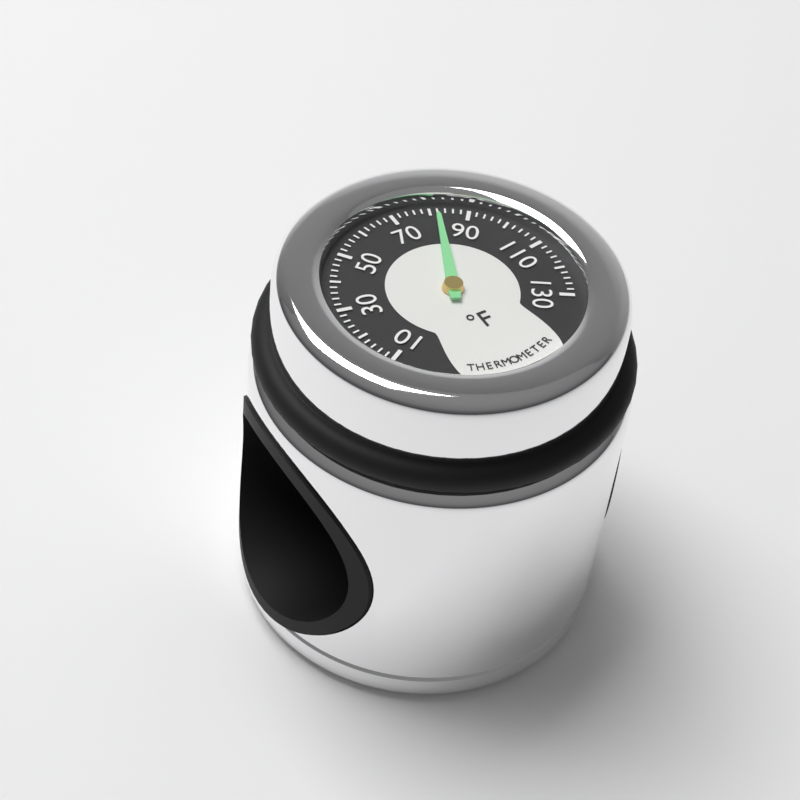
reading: 82 °F
